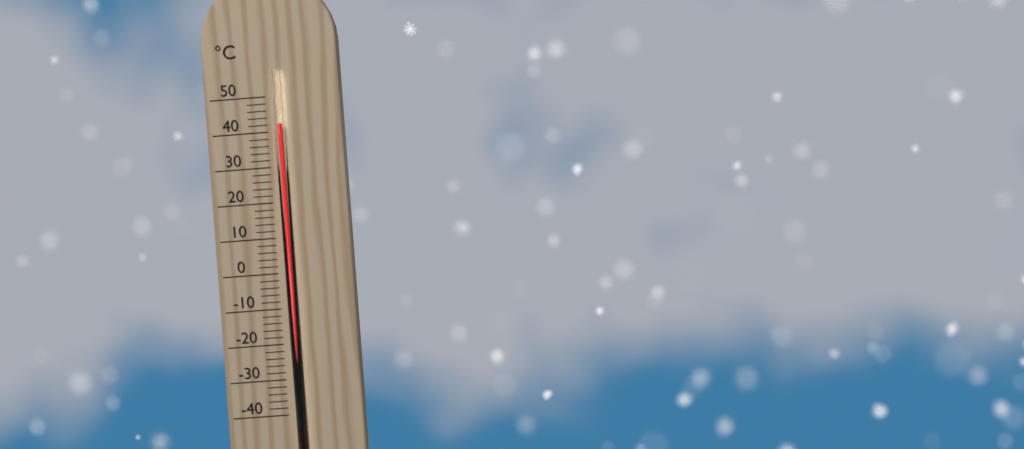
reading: 42 °C
